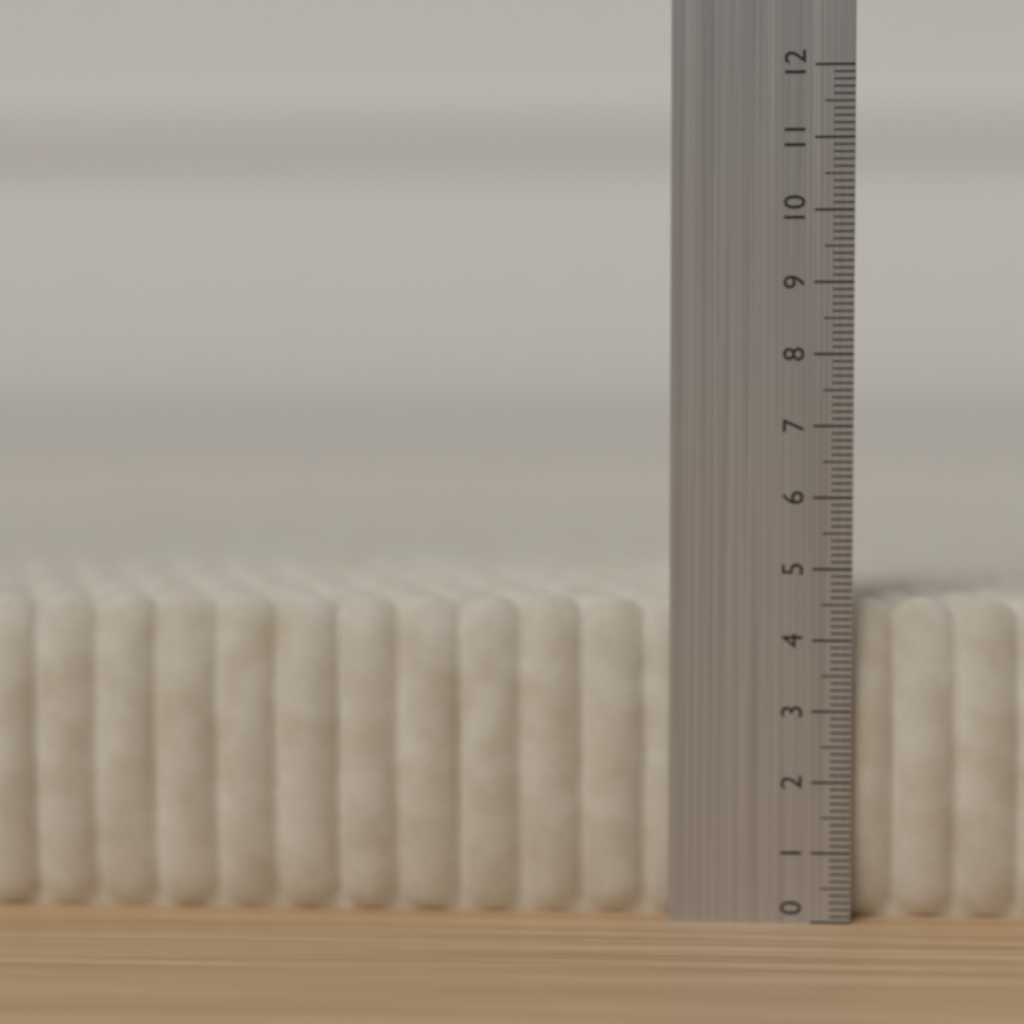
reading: 4.6 (no unit)
